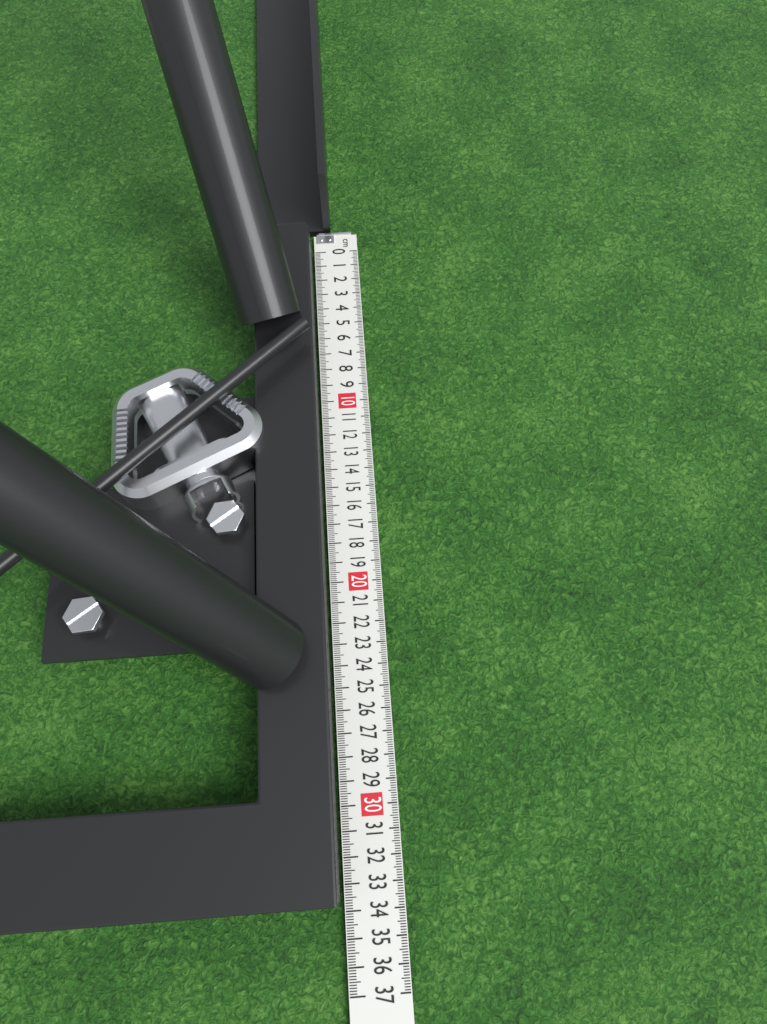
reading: 33.6 cm
